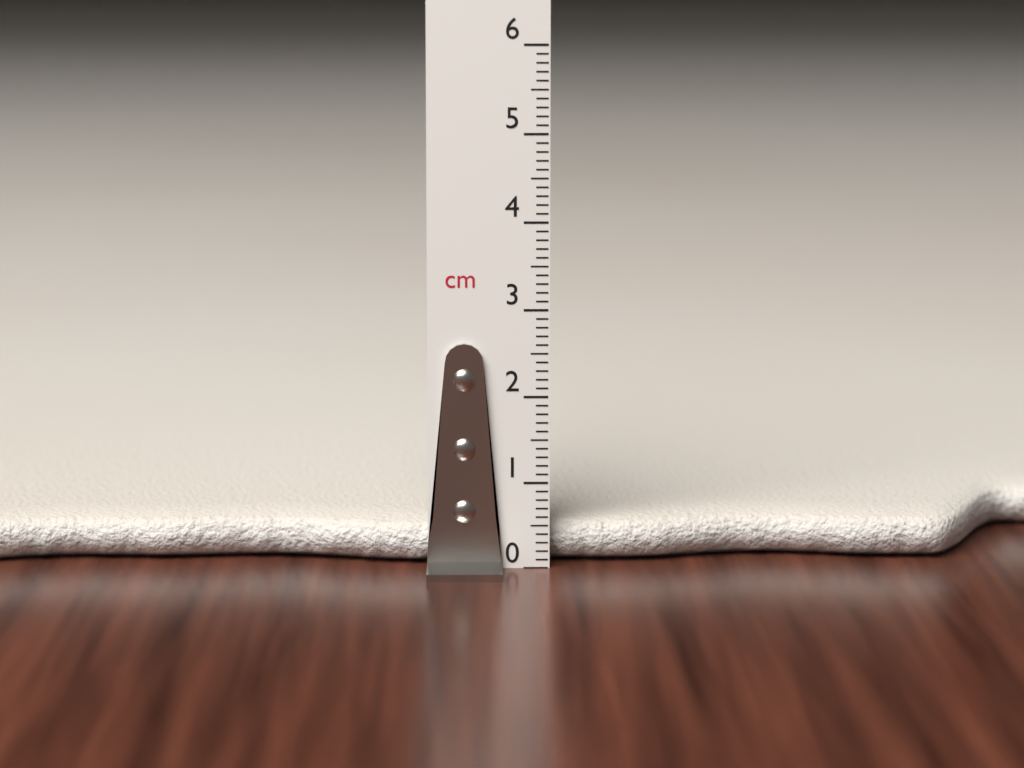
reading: 0.5 cm
